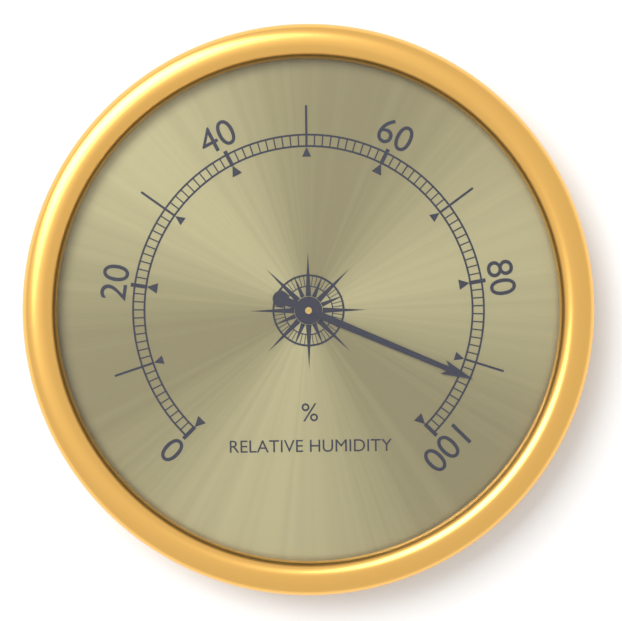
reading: 92 %
